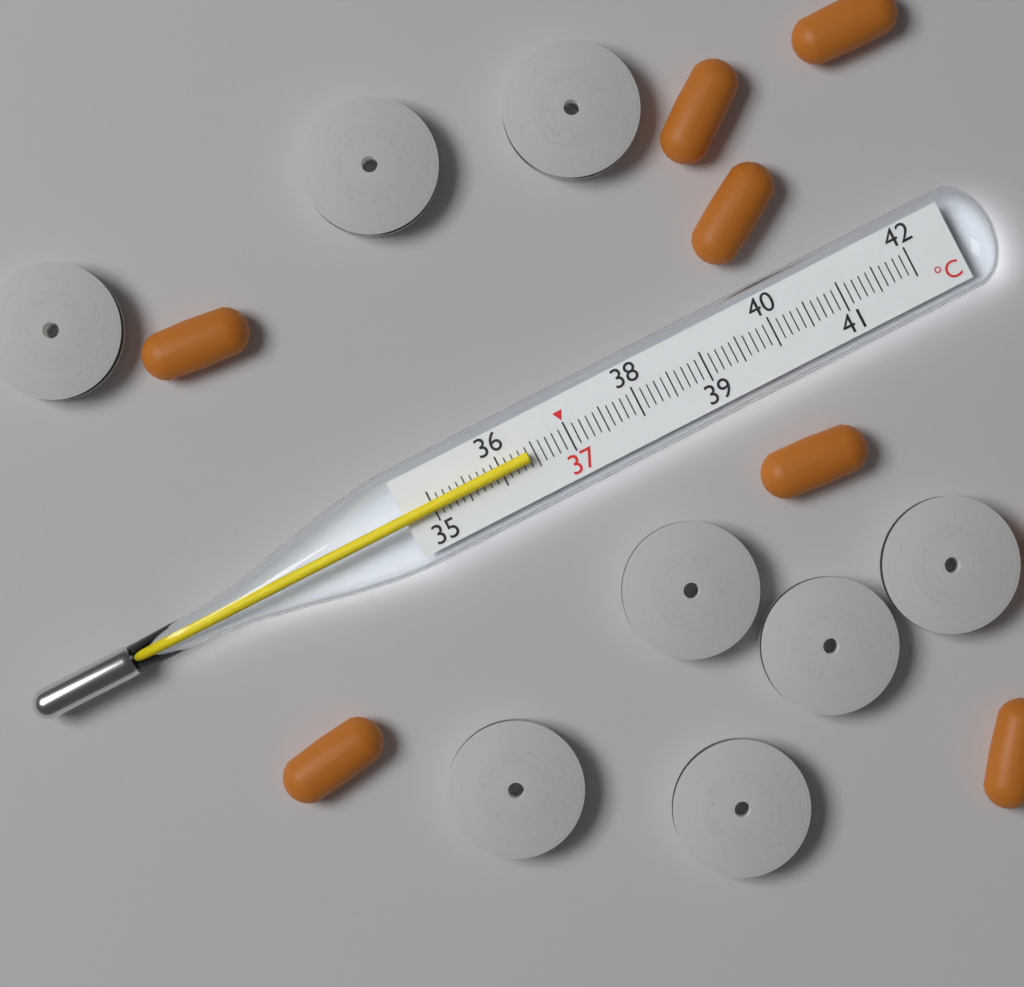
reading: 36.4 °C
